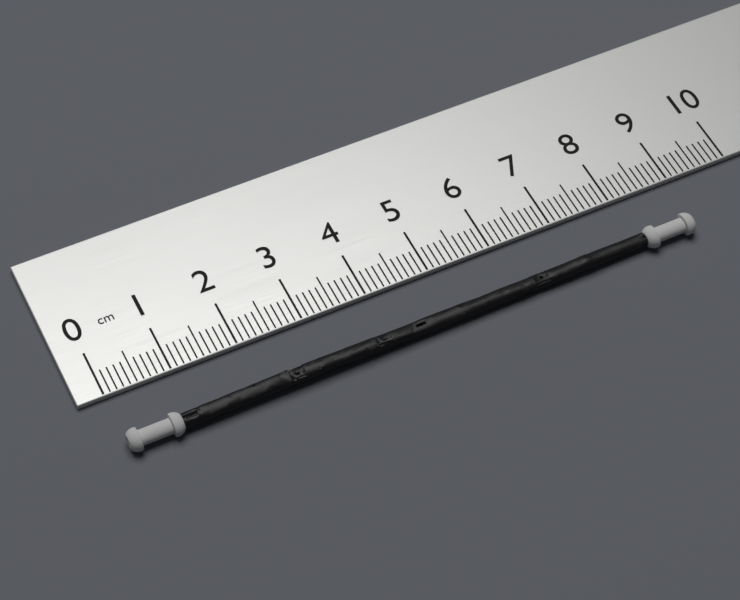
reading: 8.9 cm
